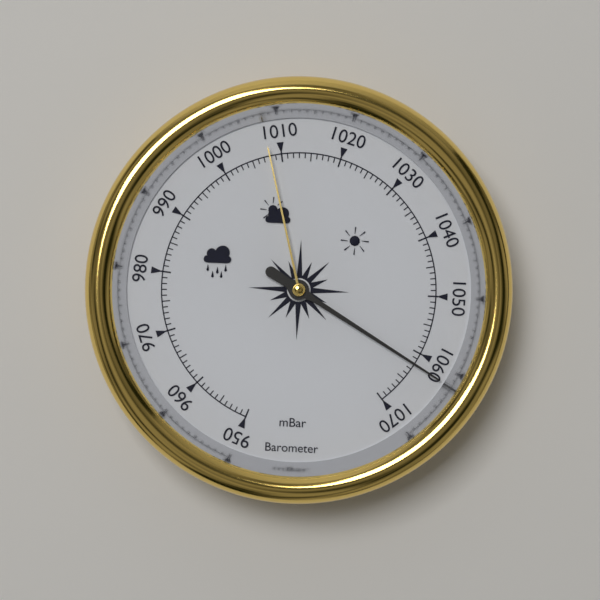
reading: 1062 mbar
